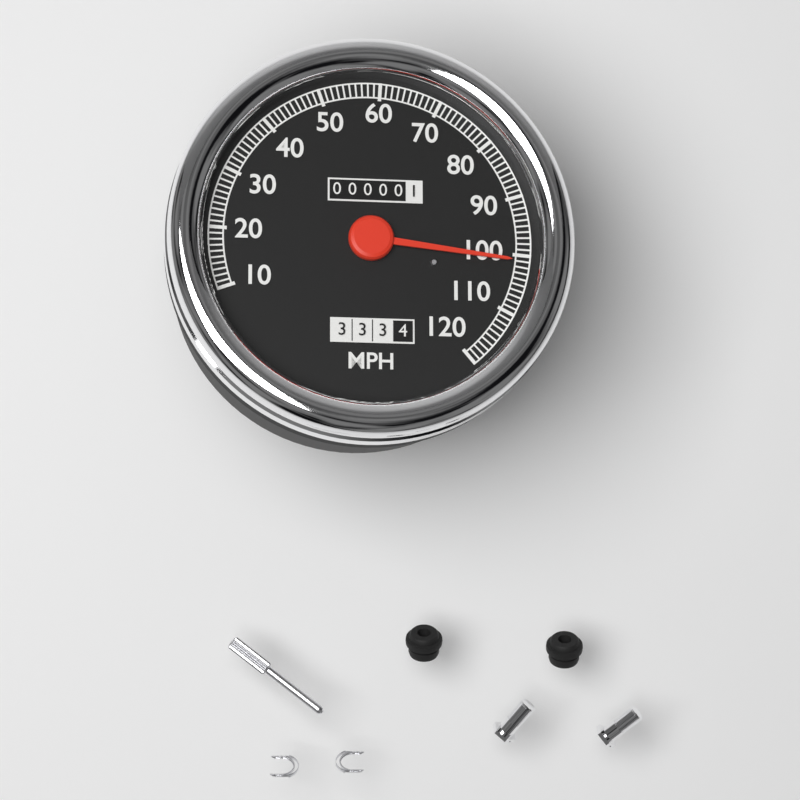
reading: 101 MPH
